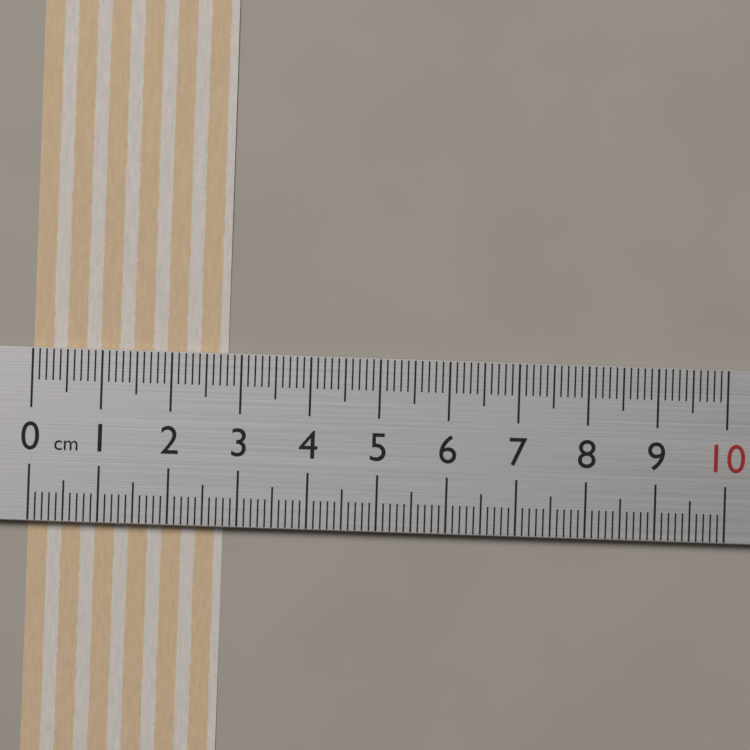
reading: 2.8 cm
